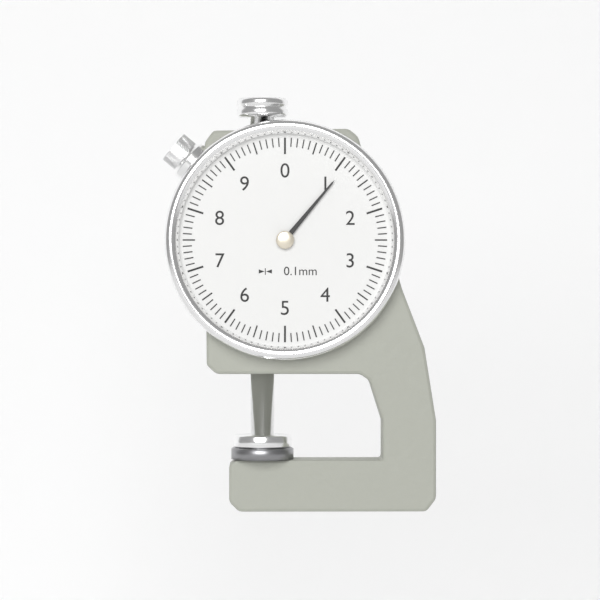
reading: 1.1 mm
